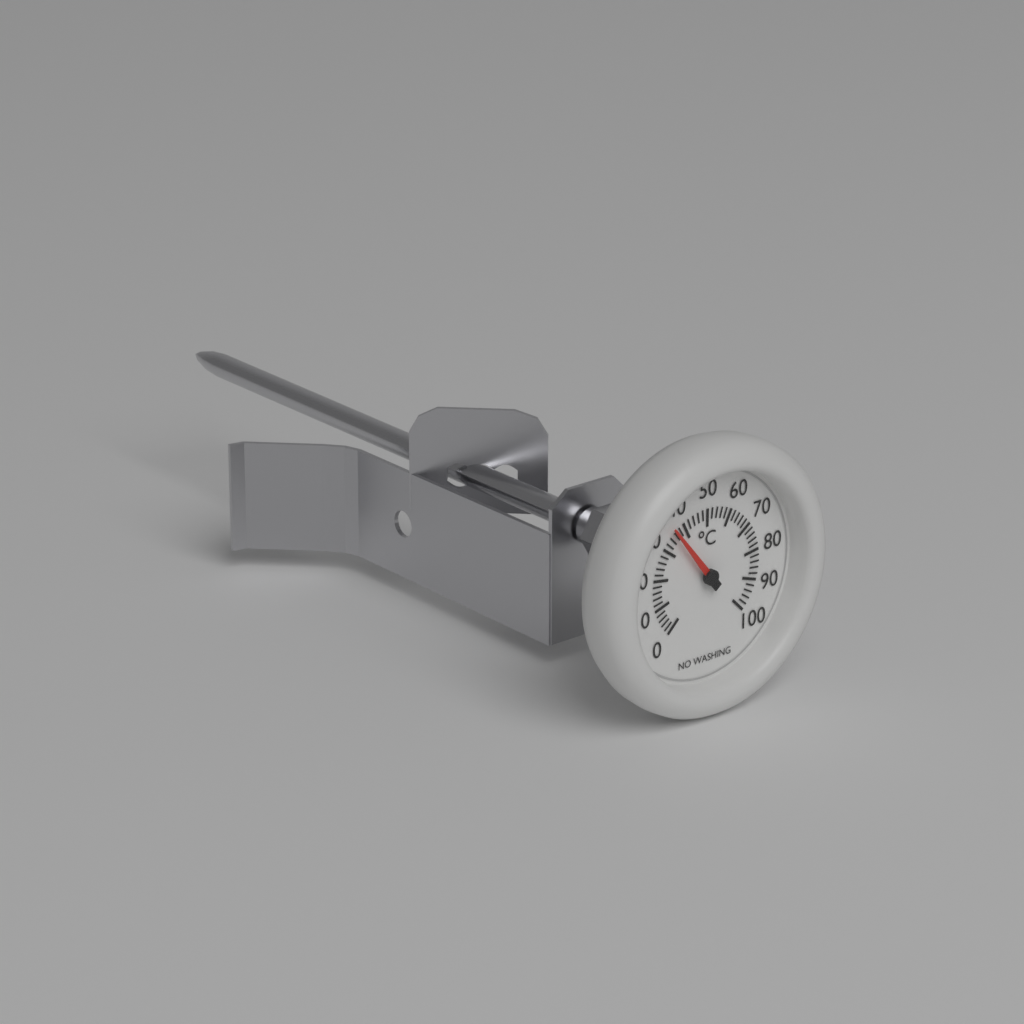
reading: 36 °C
